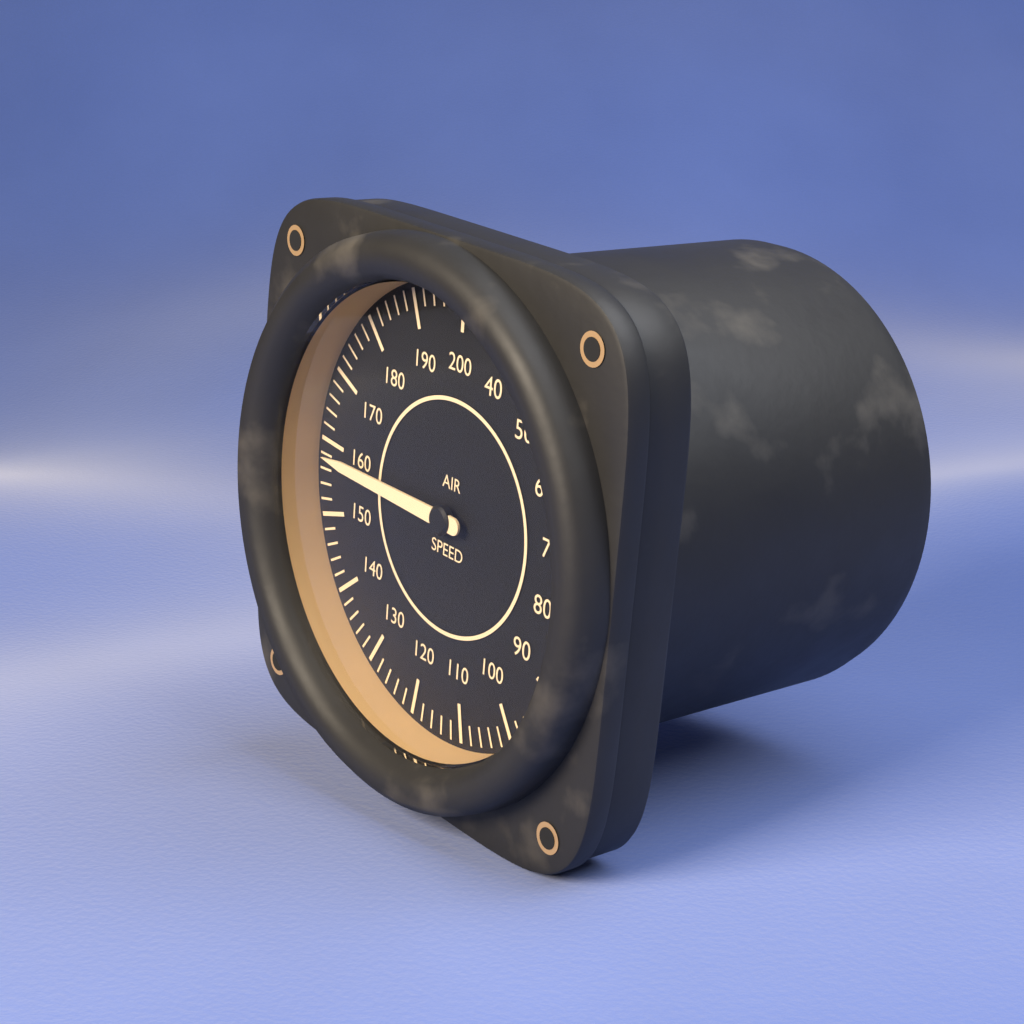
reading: 158 (no unit)
